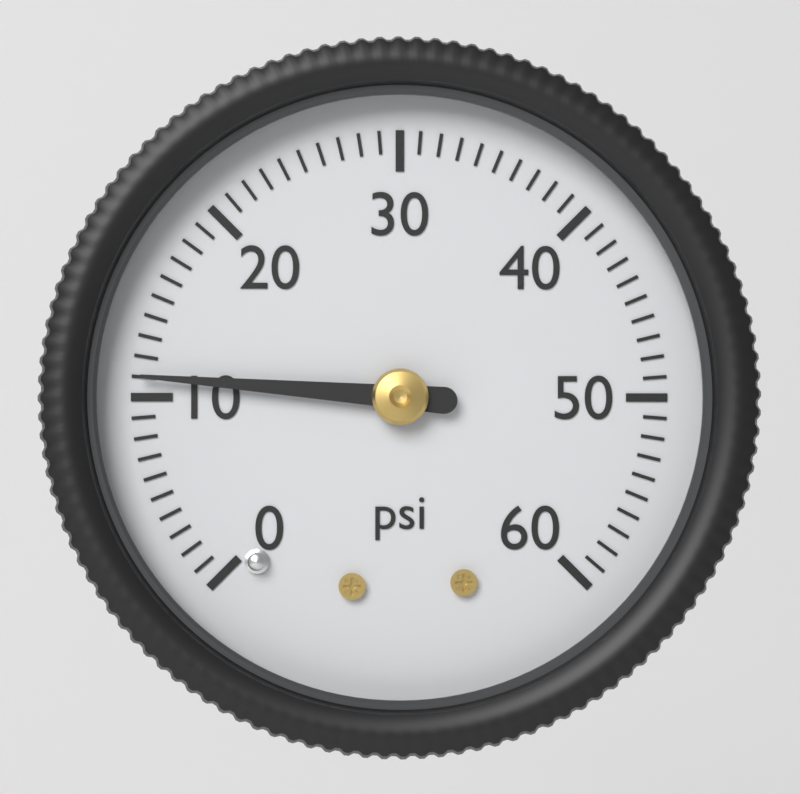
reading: 11 psi
